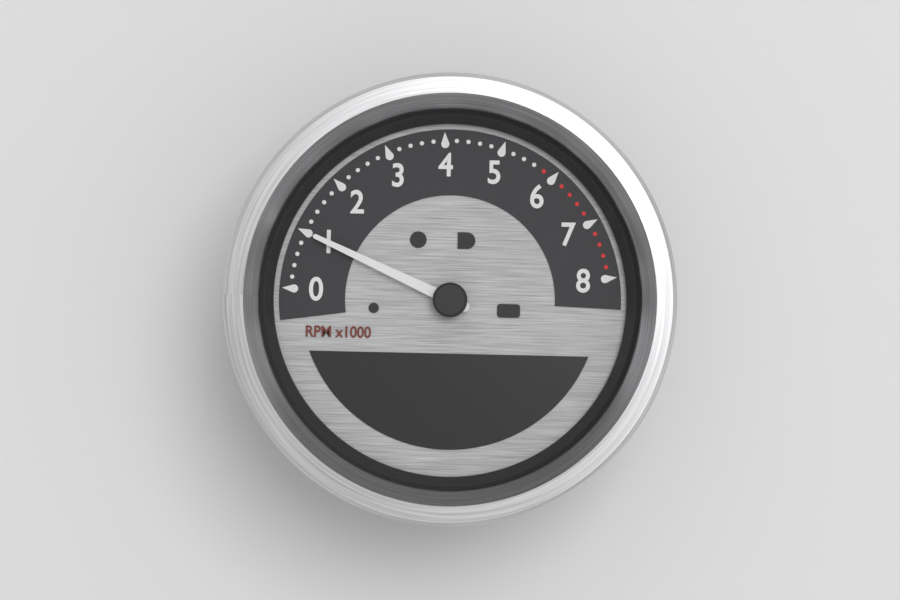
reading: 1000 RPM
